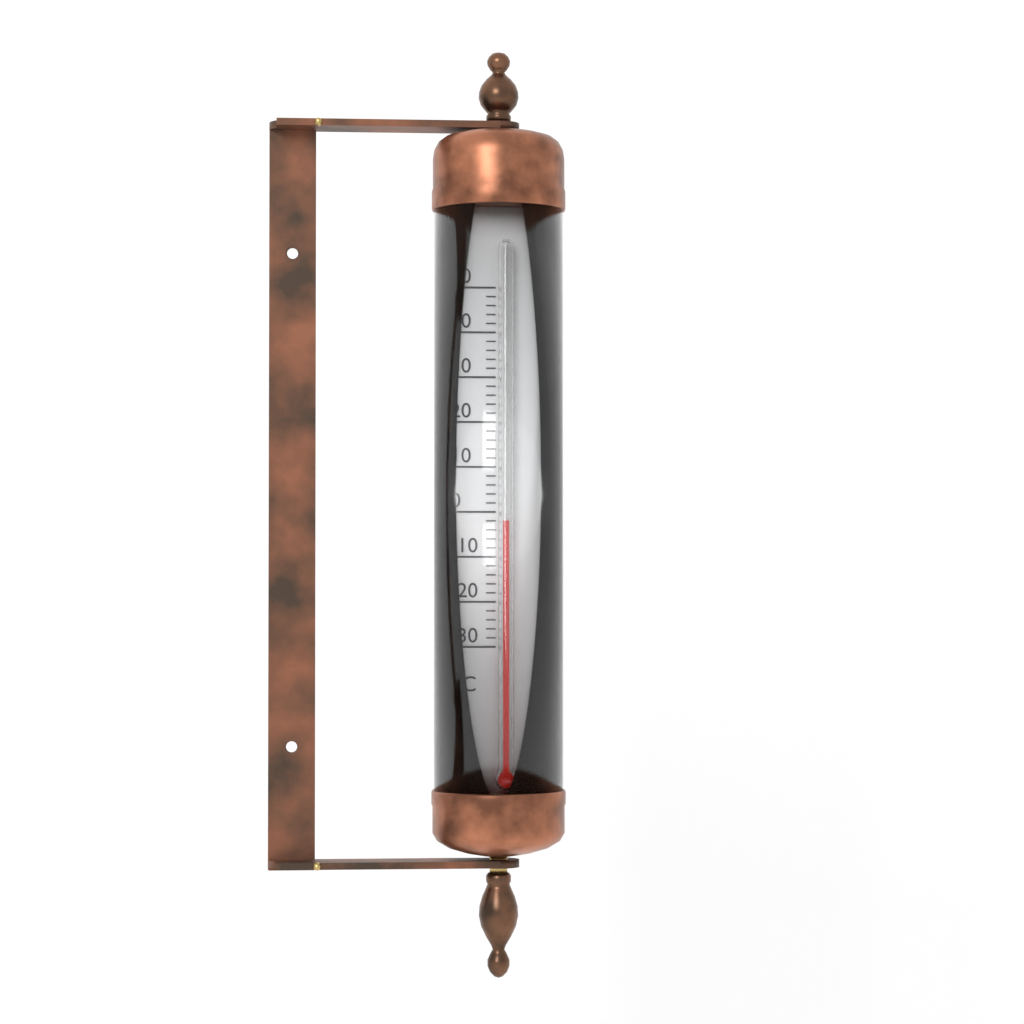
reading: -2 °C
